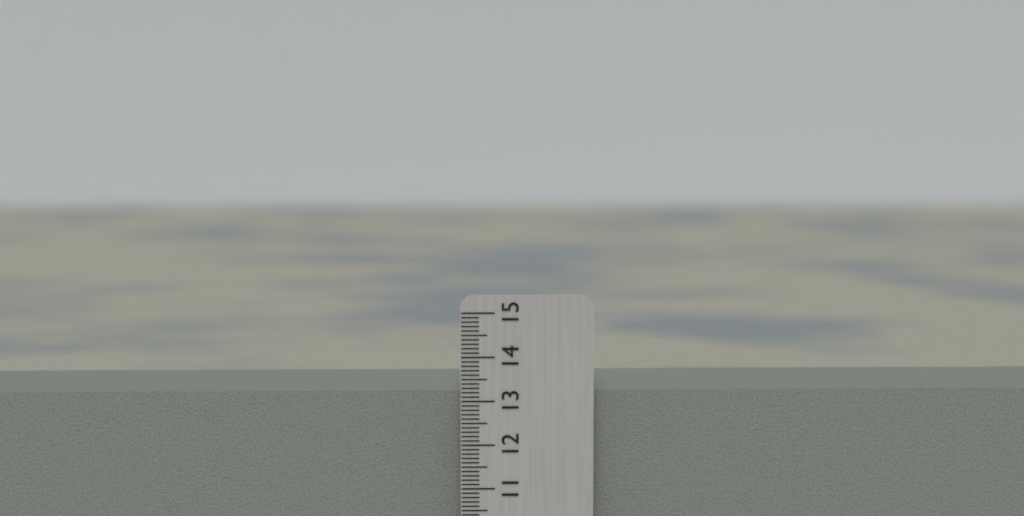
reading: 13.2 cm
